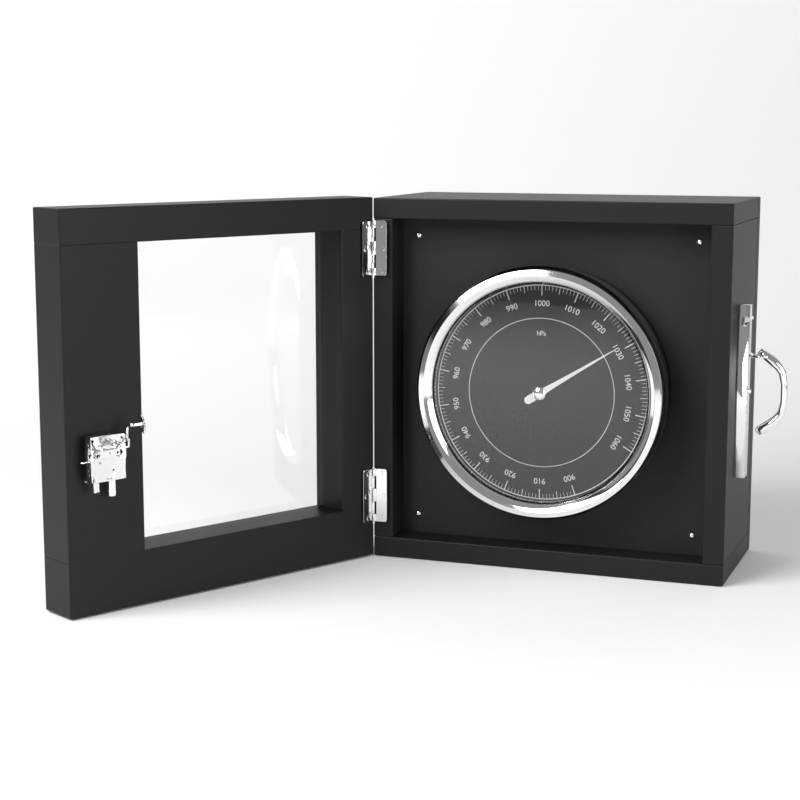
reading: 1029 hPa
